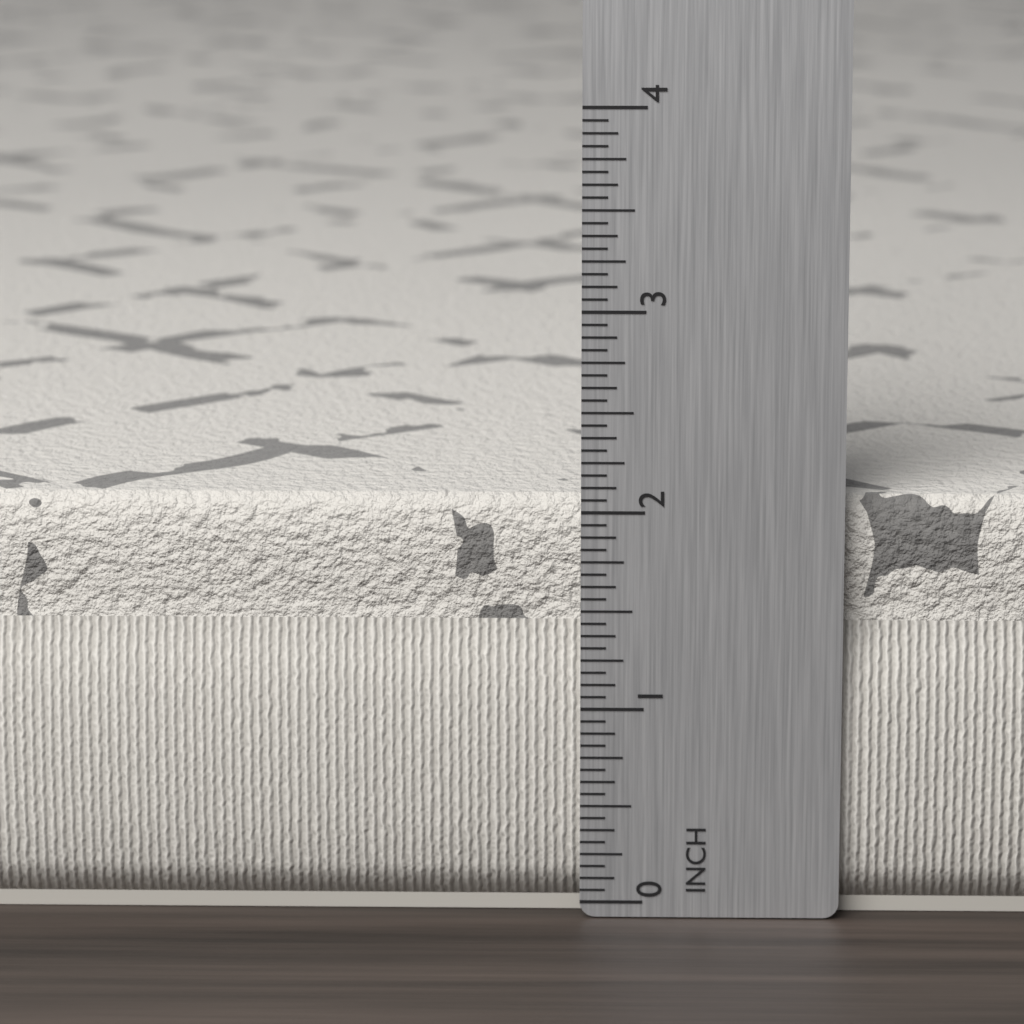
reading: 2.0625 in
